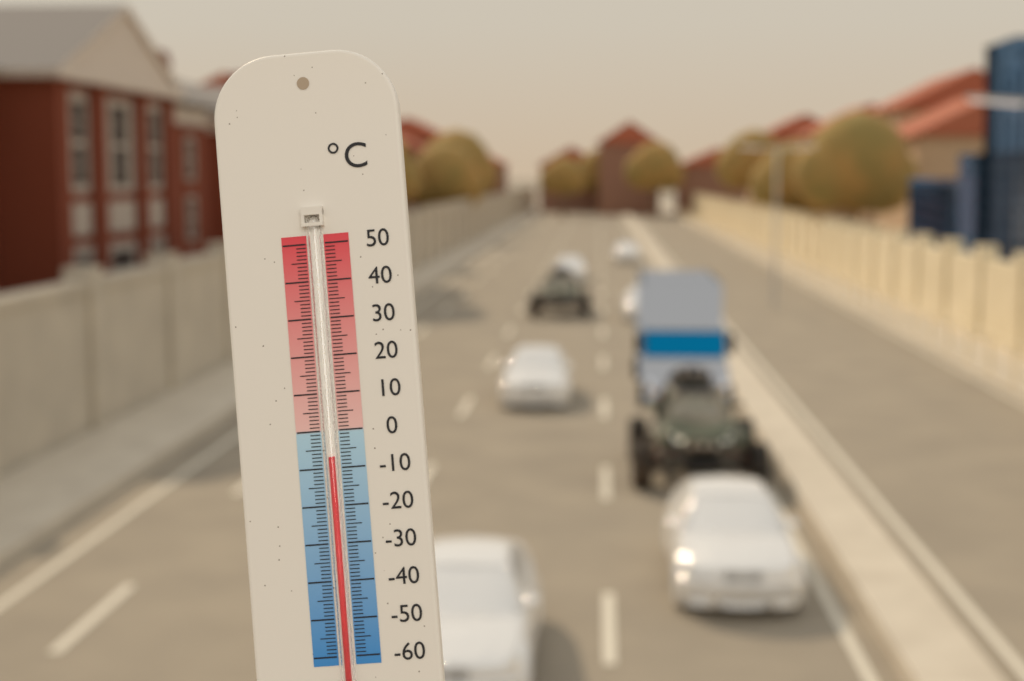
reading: -7 °C
